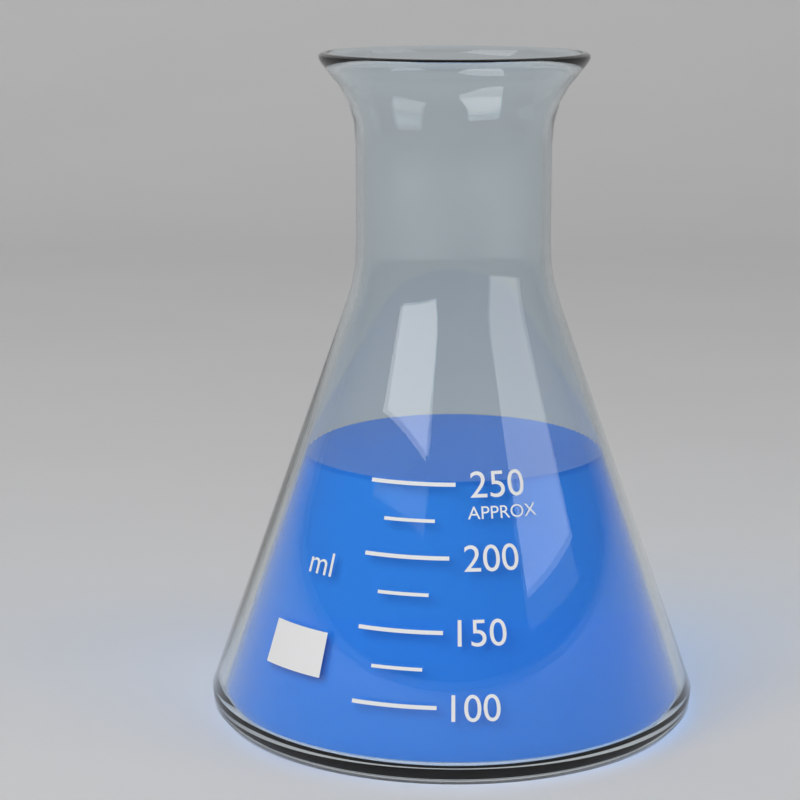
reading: 250 ml
